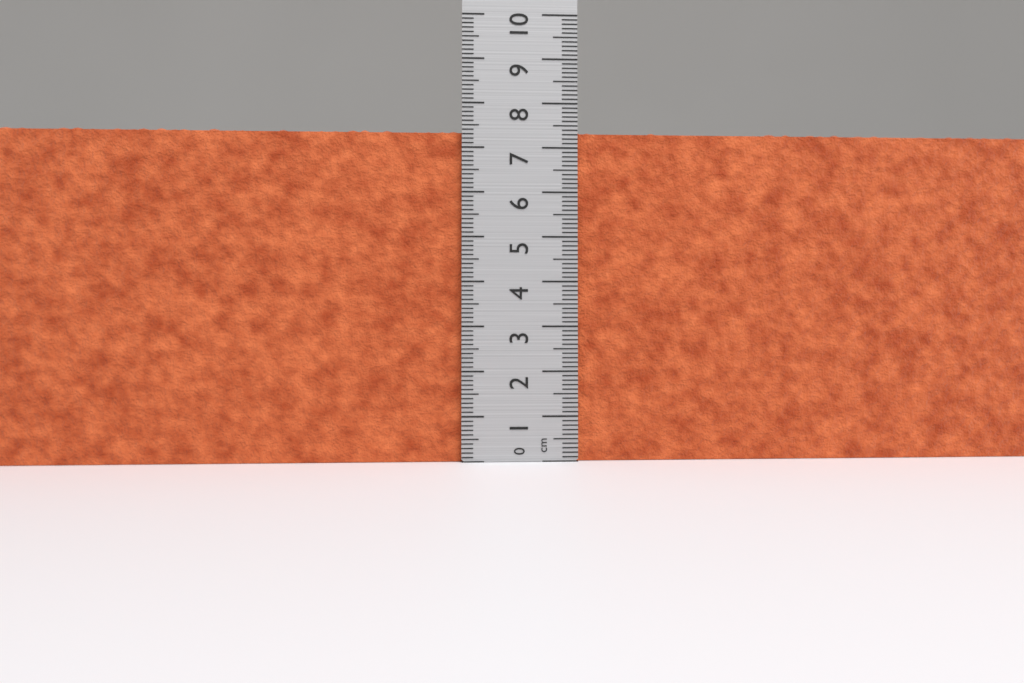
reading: 7.4 cm
